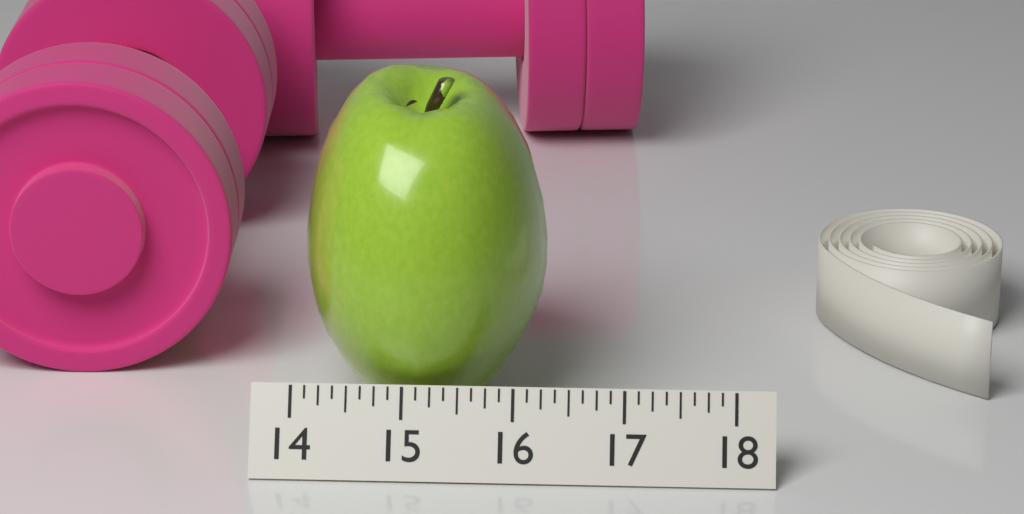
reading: 16.250 (no unit)
